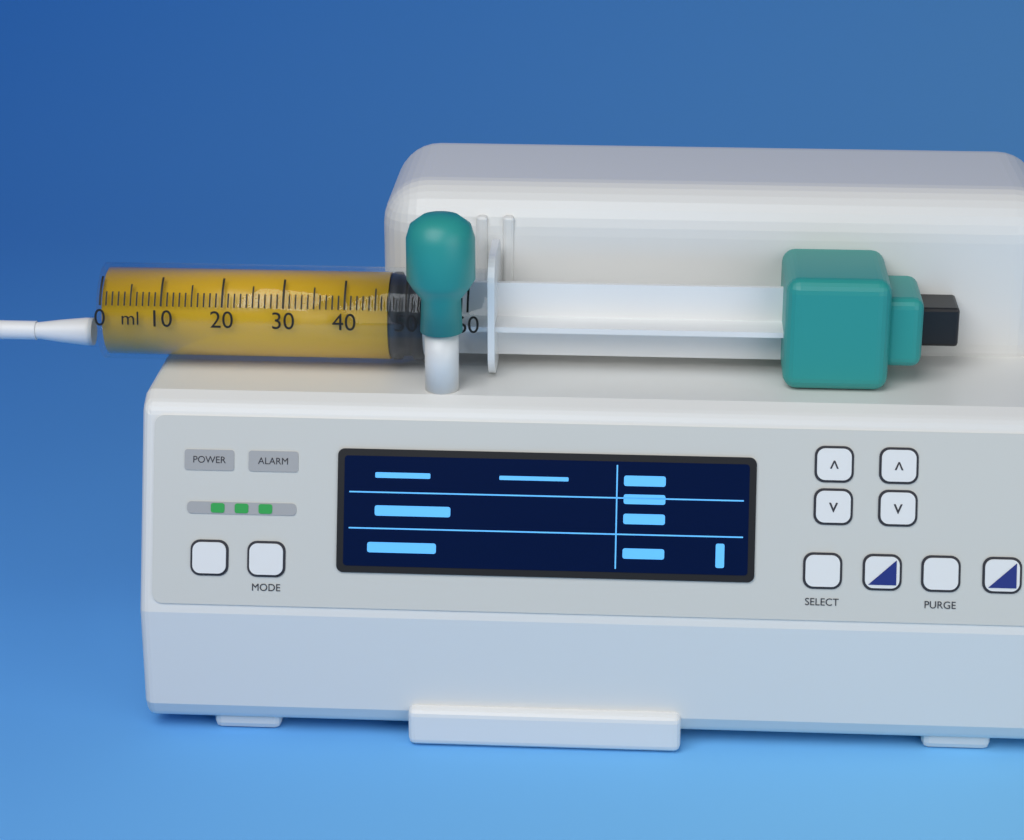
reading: 47 ml
